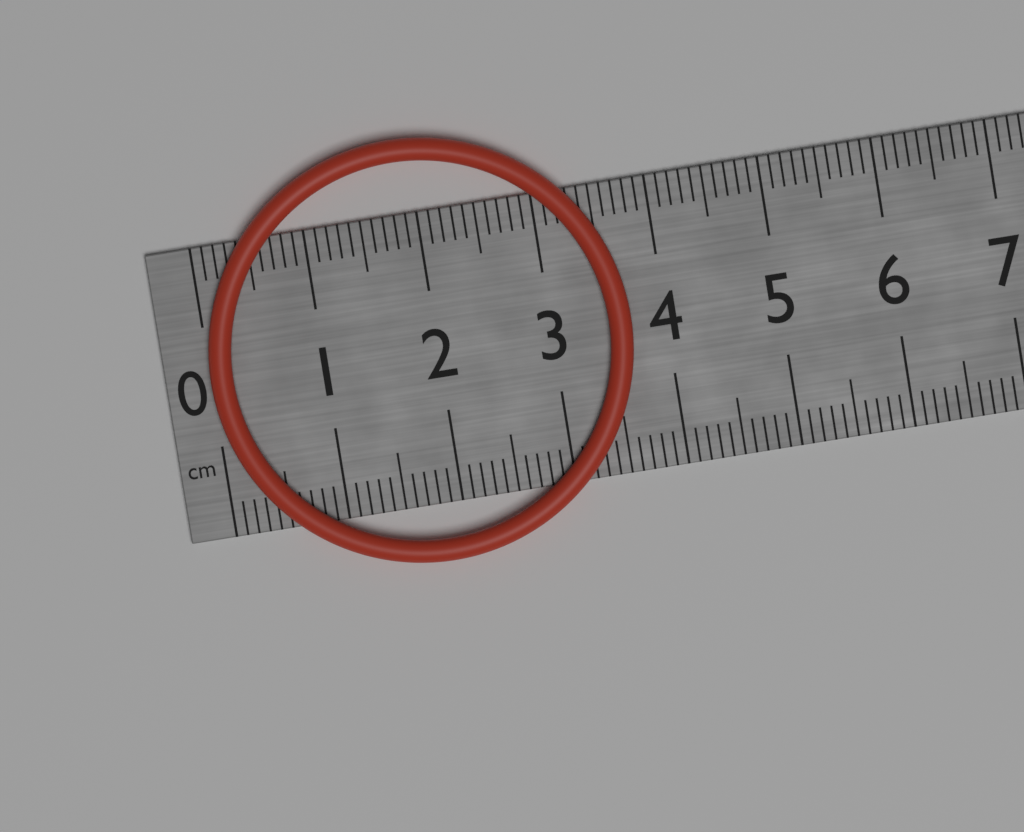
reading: 3.7 cm
